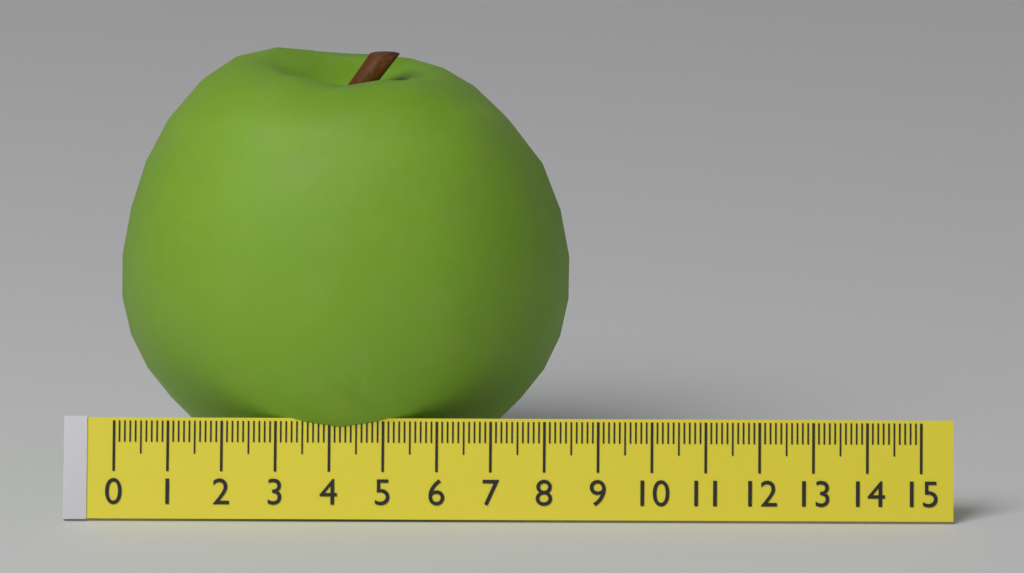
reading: 8.4 (no unit)
